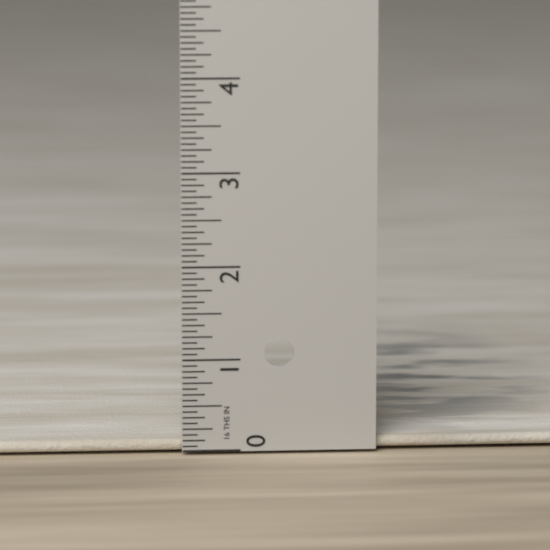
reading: 0.1250 in
